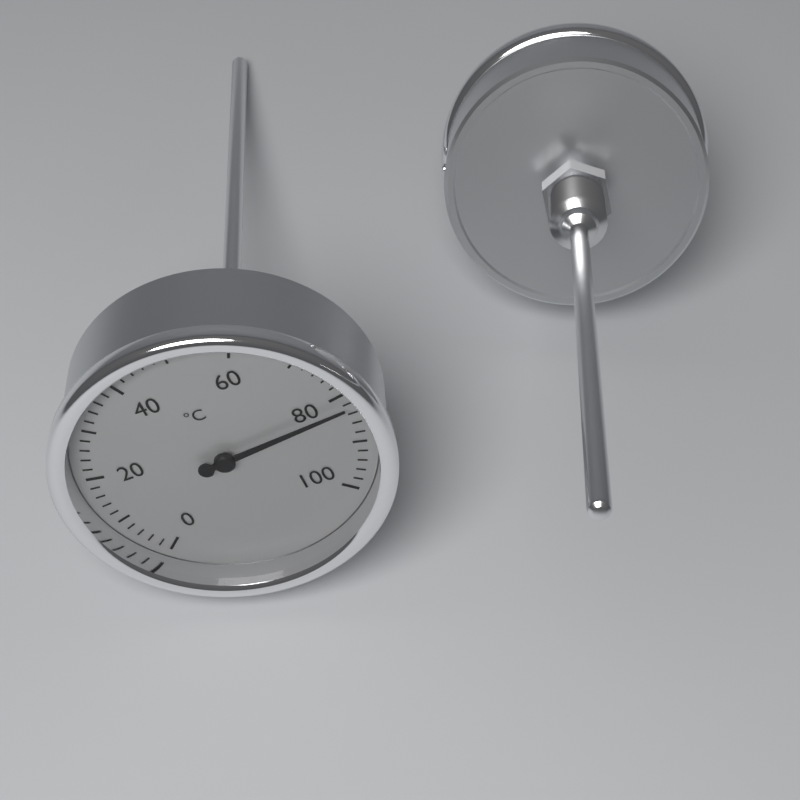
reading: 82 °C
